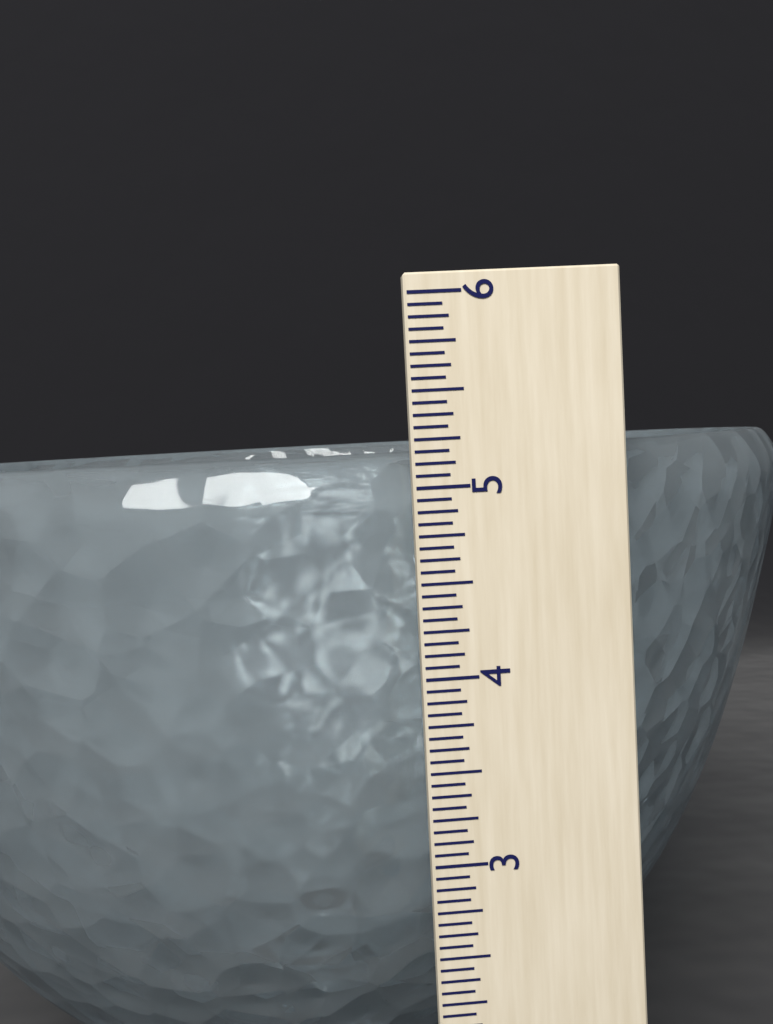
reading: 5.1875 (no unit)
